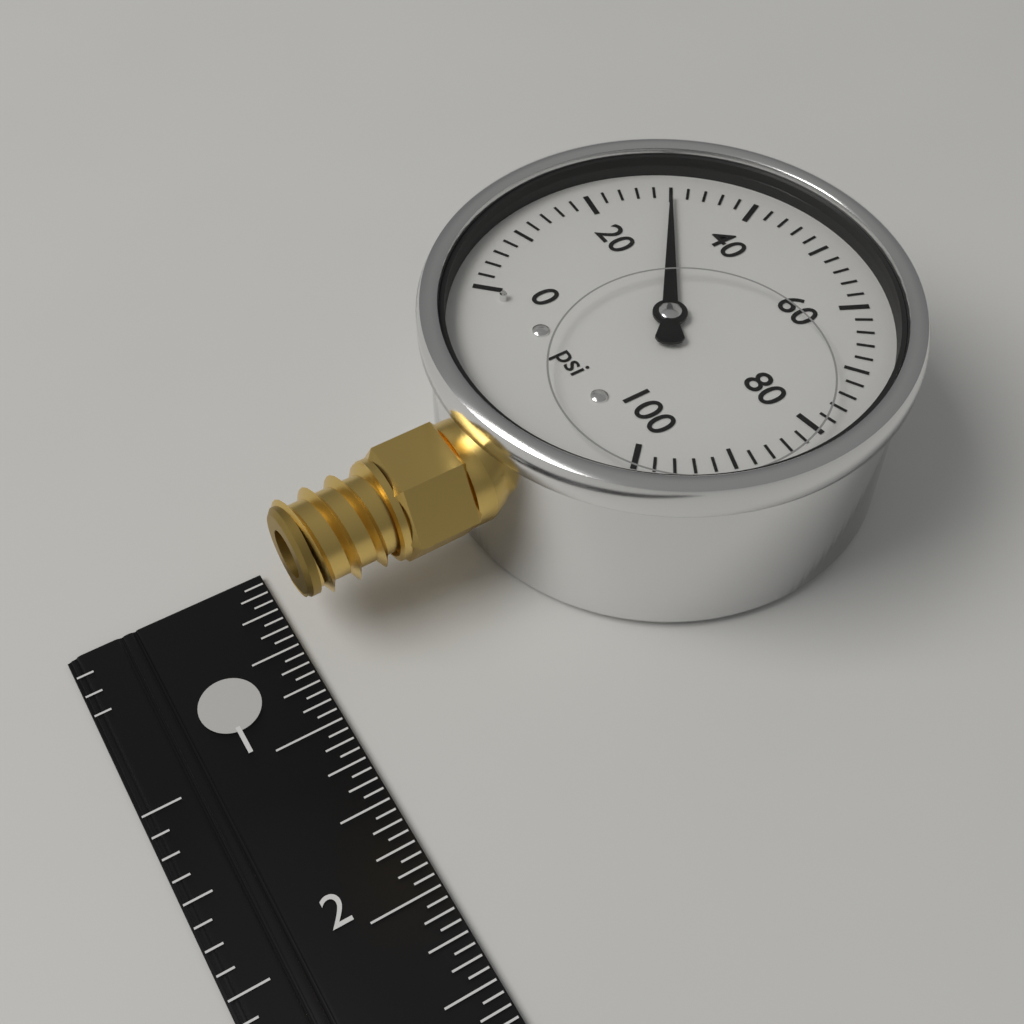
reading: 30 psi
